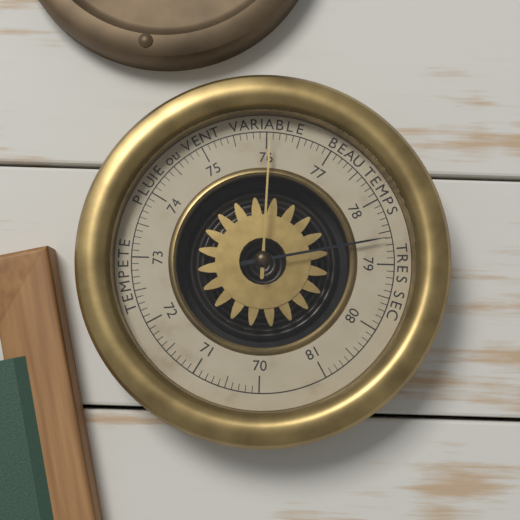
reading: 78.6 (no unit)
